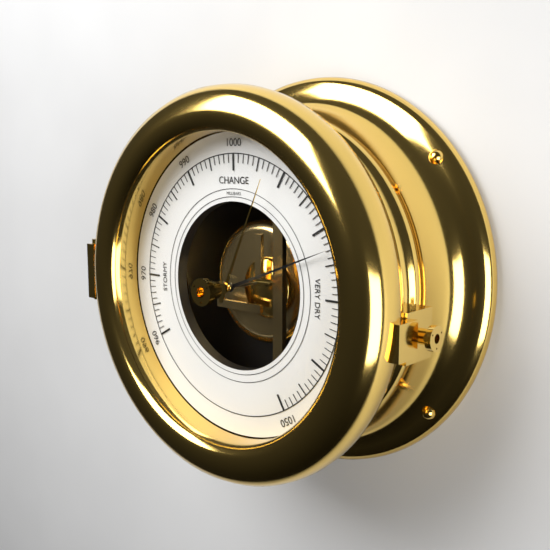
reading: 1023 mbar
